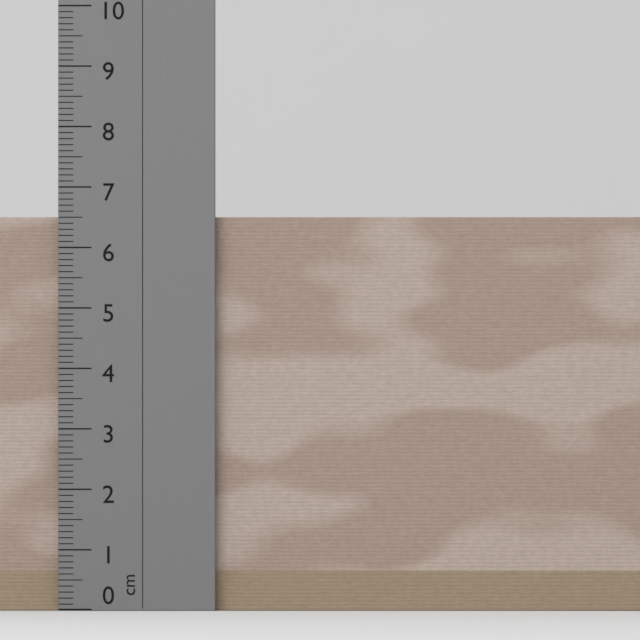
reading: 6.5 cm
